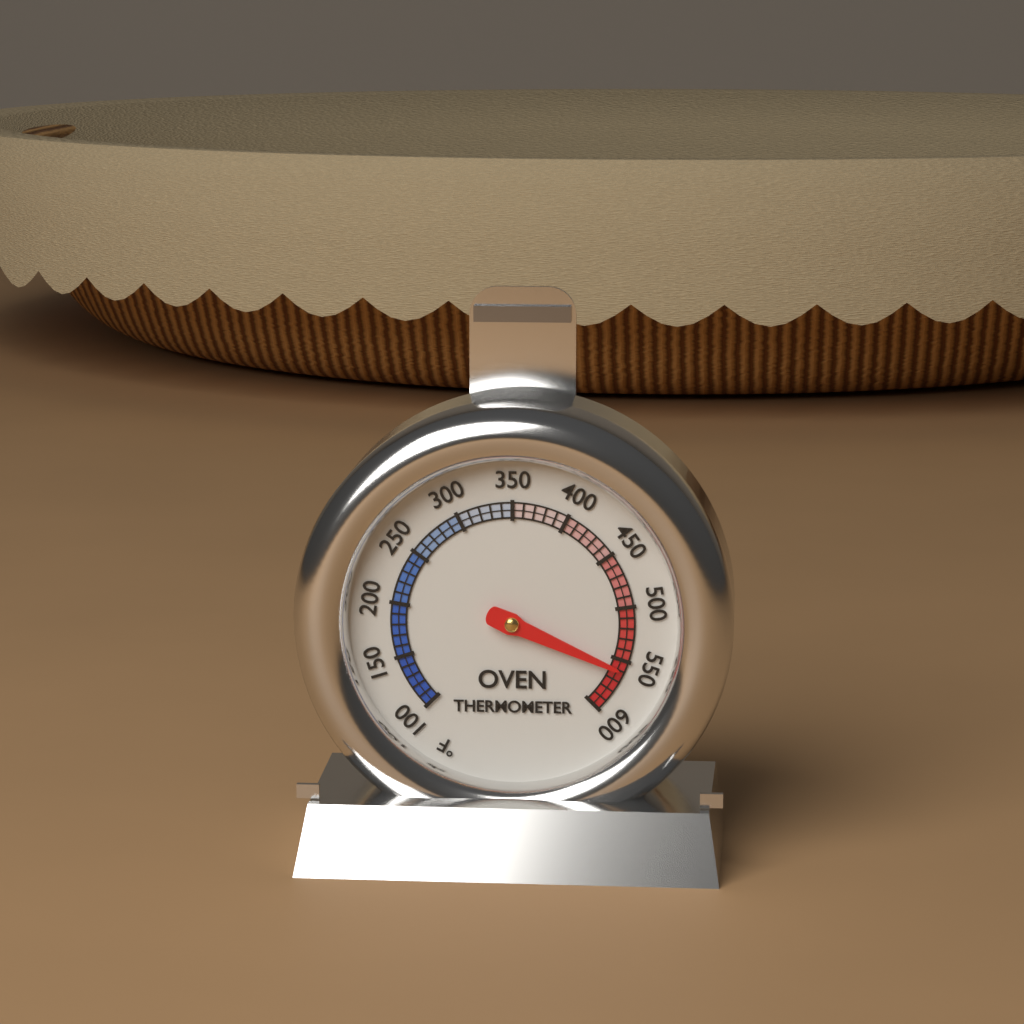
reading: 560 °F
